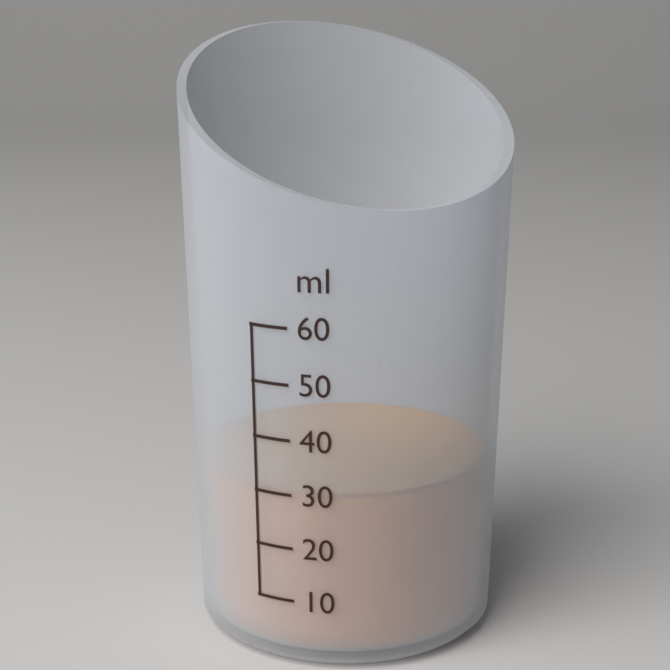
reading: 30 ml
